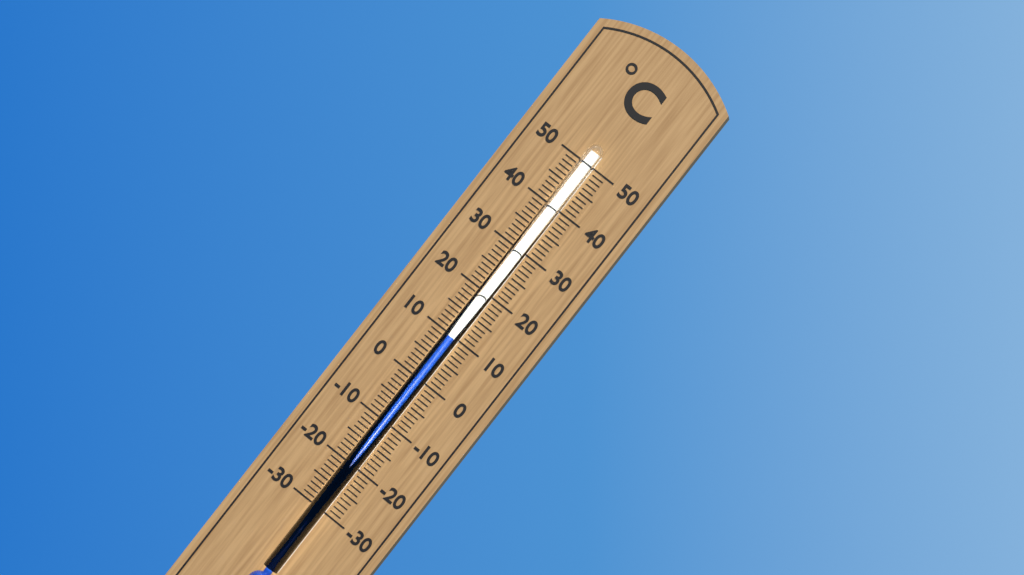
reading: 10 °C
